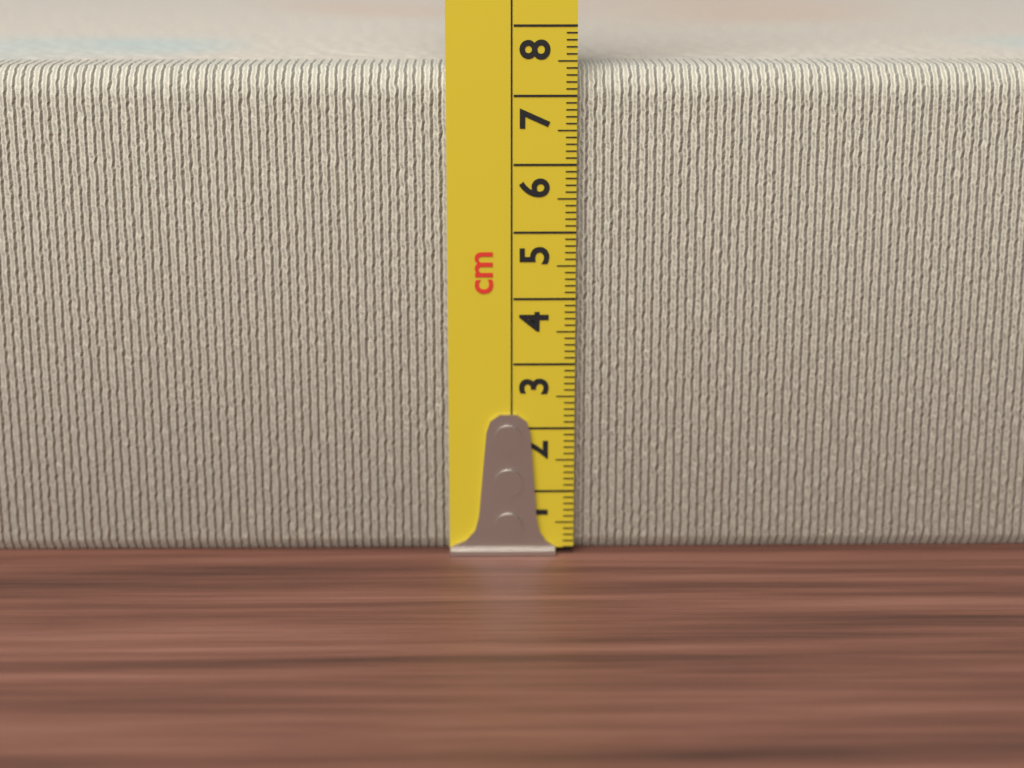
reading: 7.4 cm
